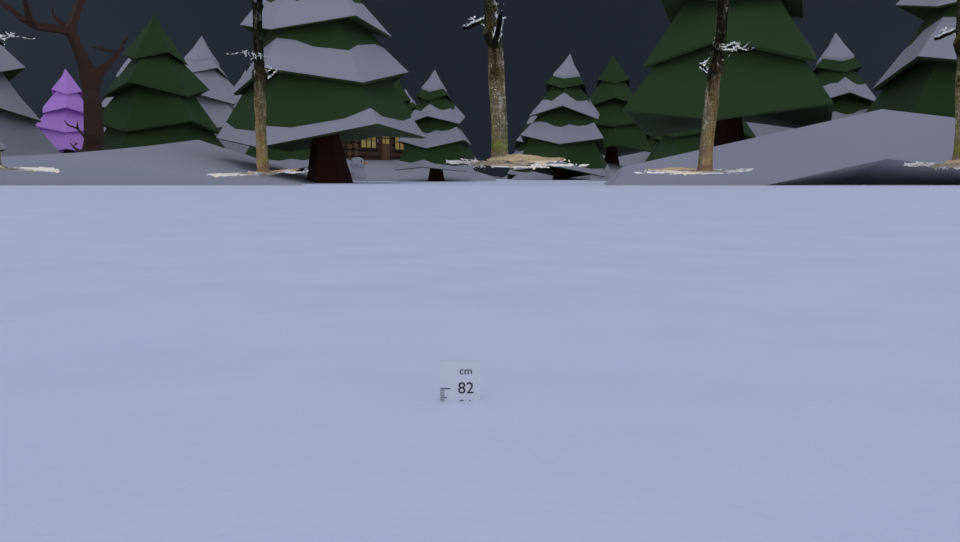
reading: 81.3 cm
